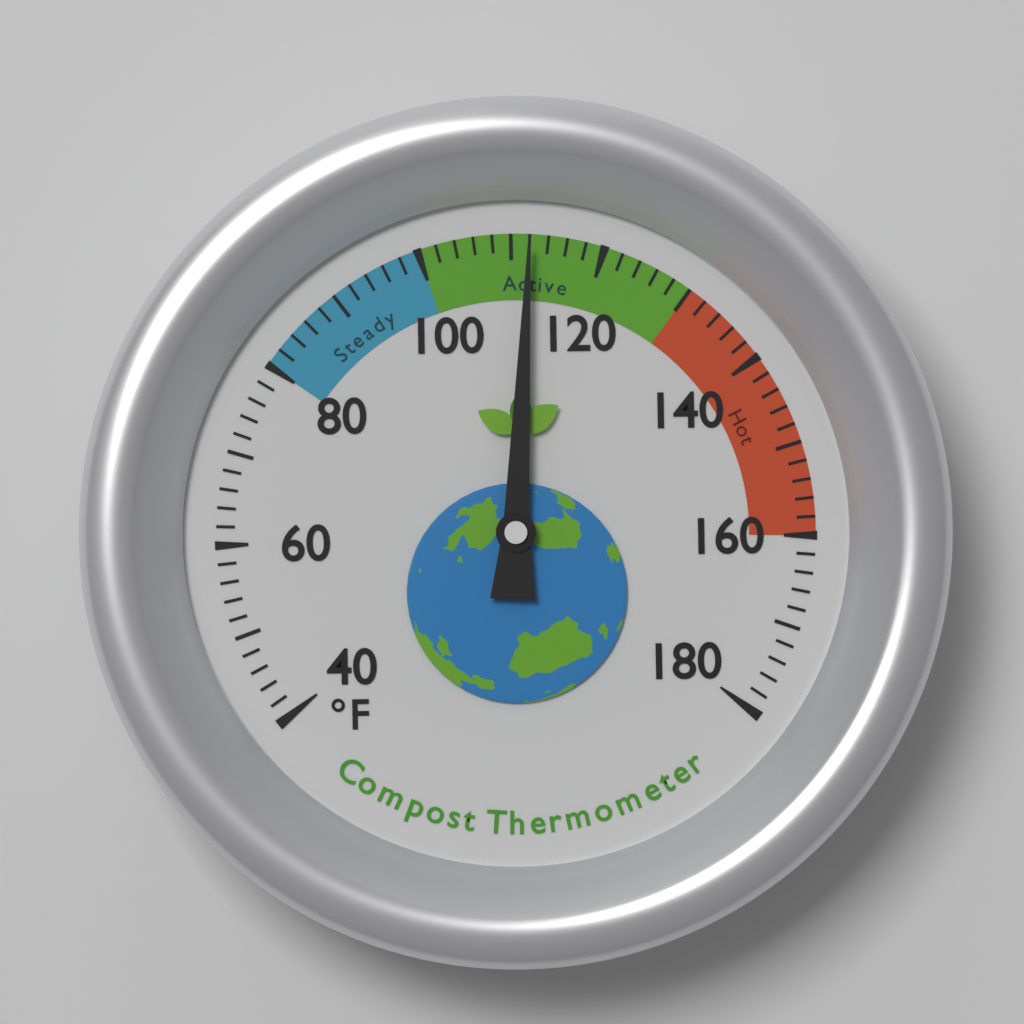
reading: 112 °F
